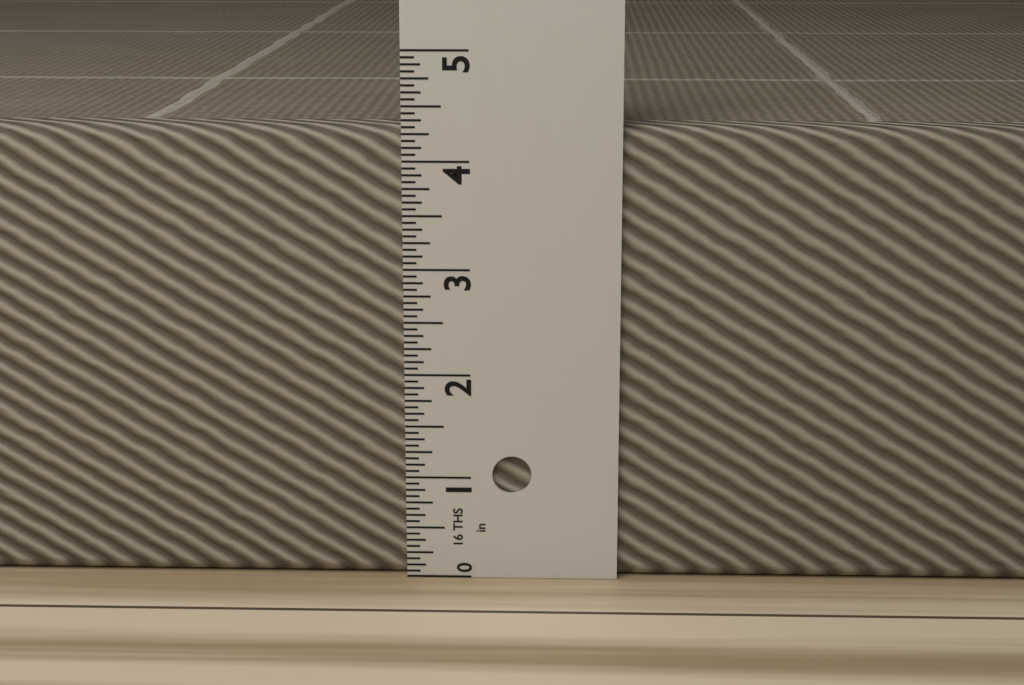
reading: 4.3125 in
